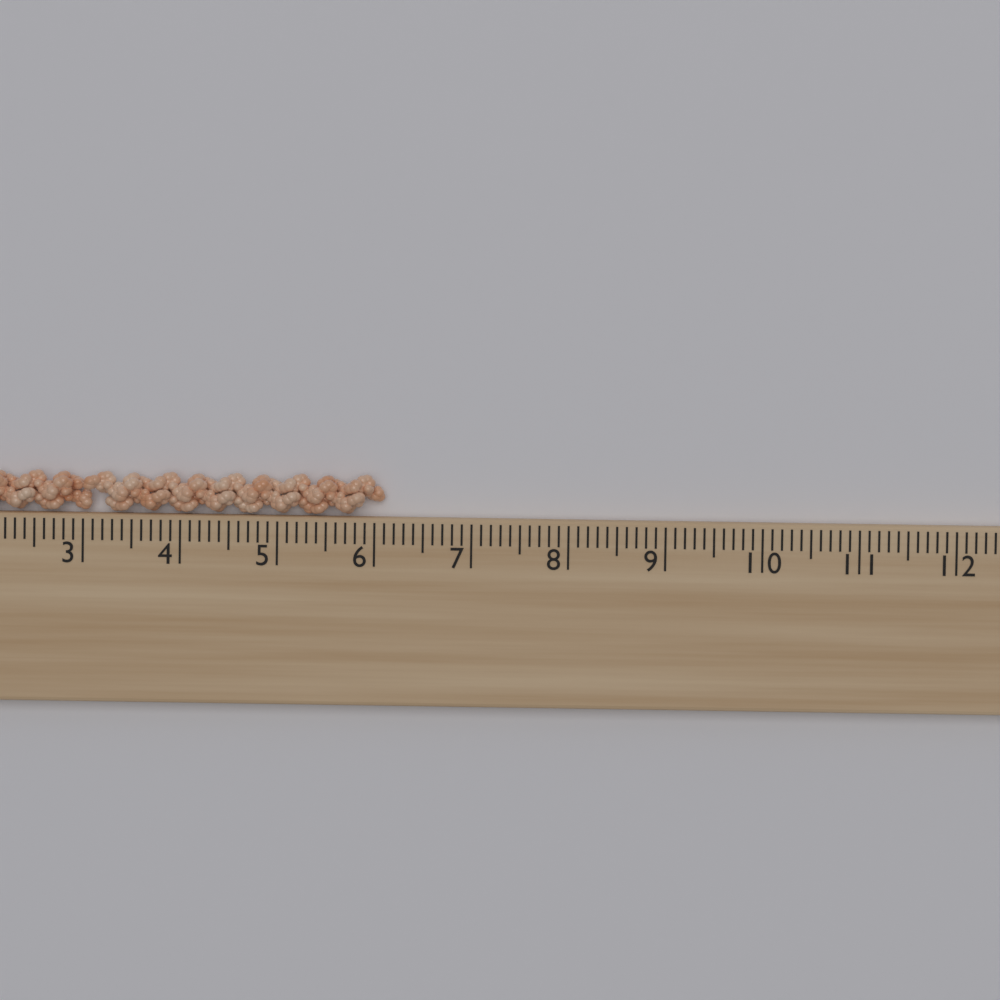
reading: 6.1 cm
